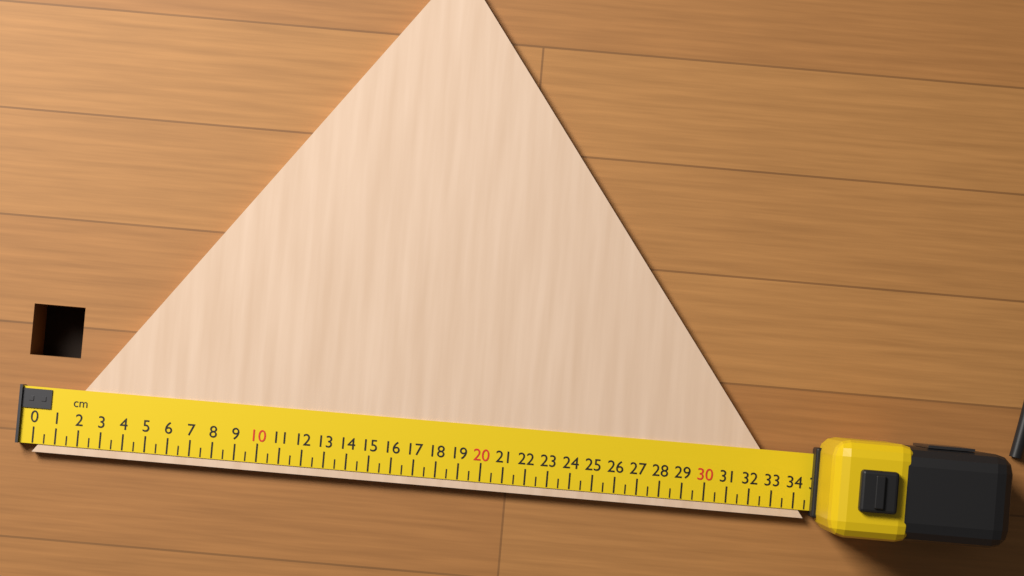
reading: 34.5 cm
